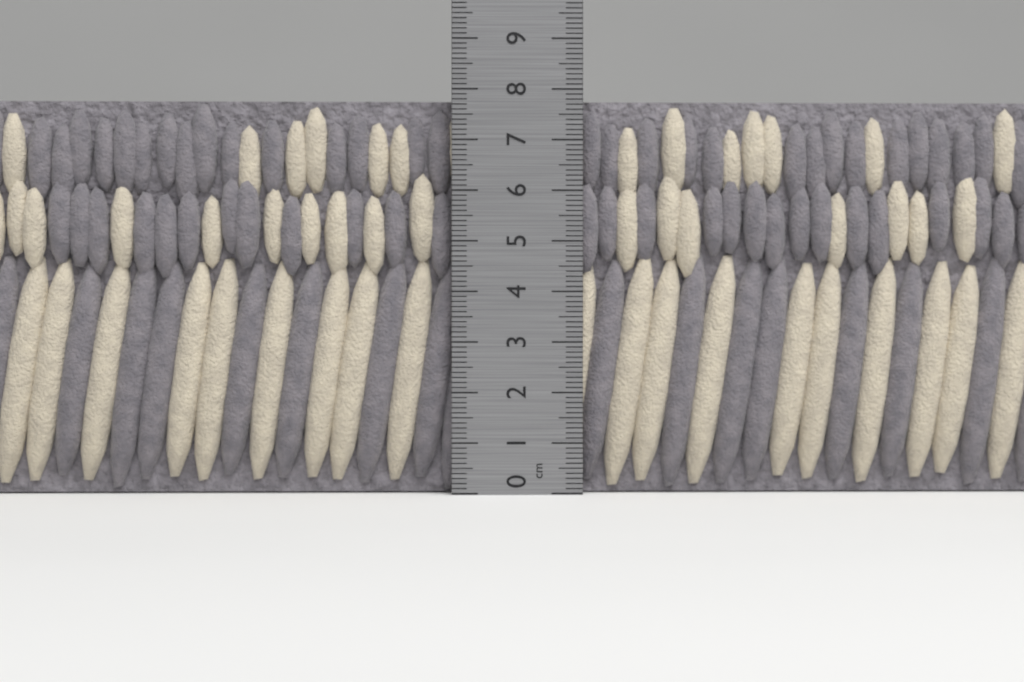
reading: 7.8 cm
